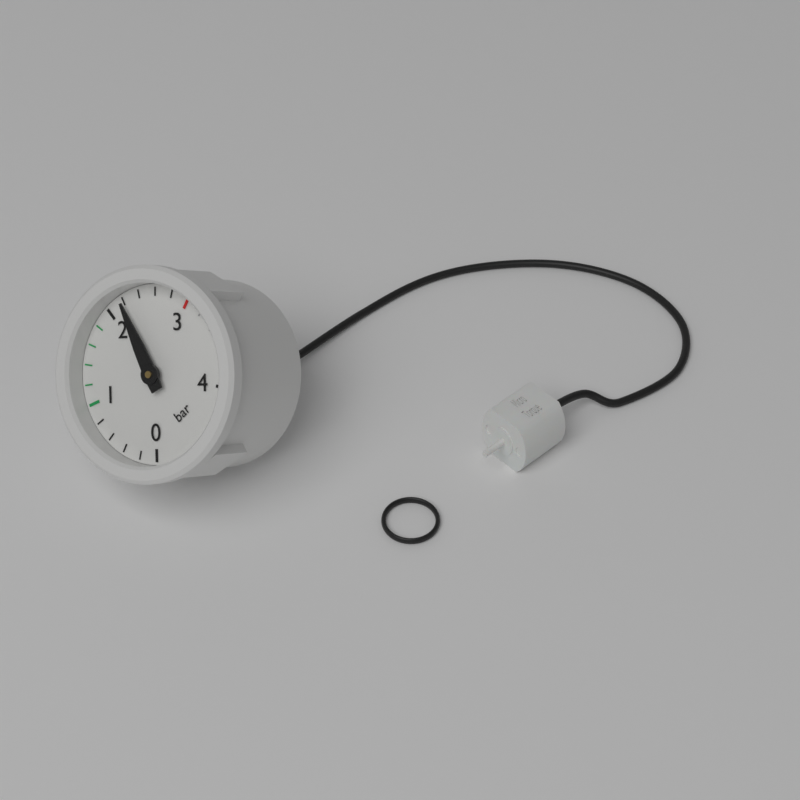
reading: 2.2 bar
